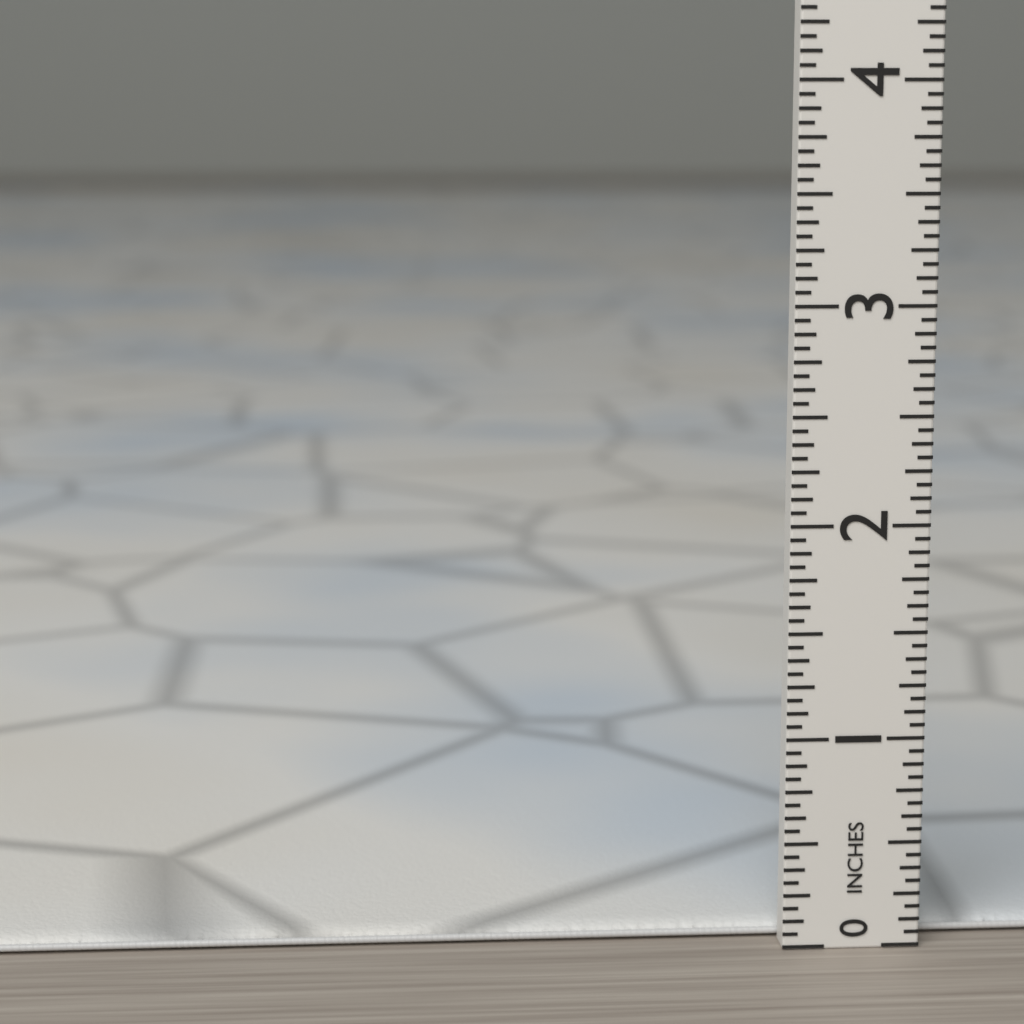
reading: 0.0625 in
